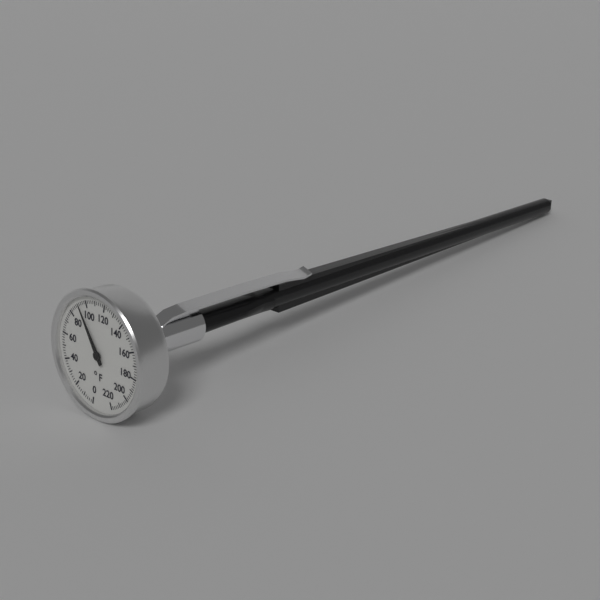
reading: 92 °F
